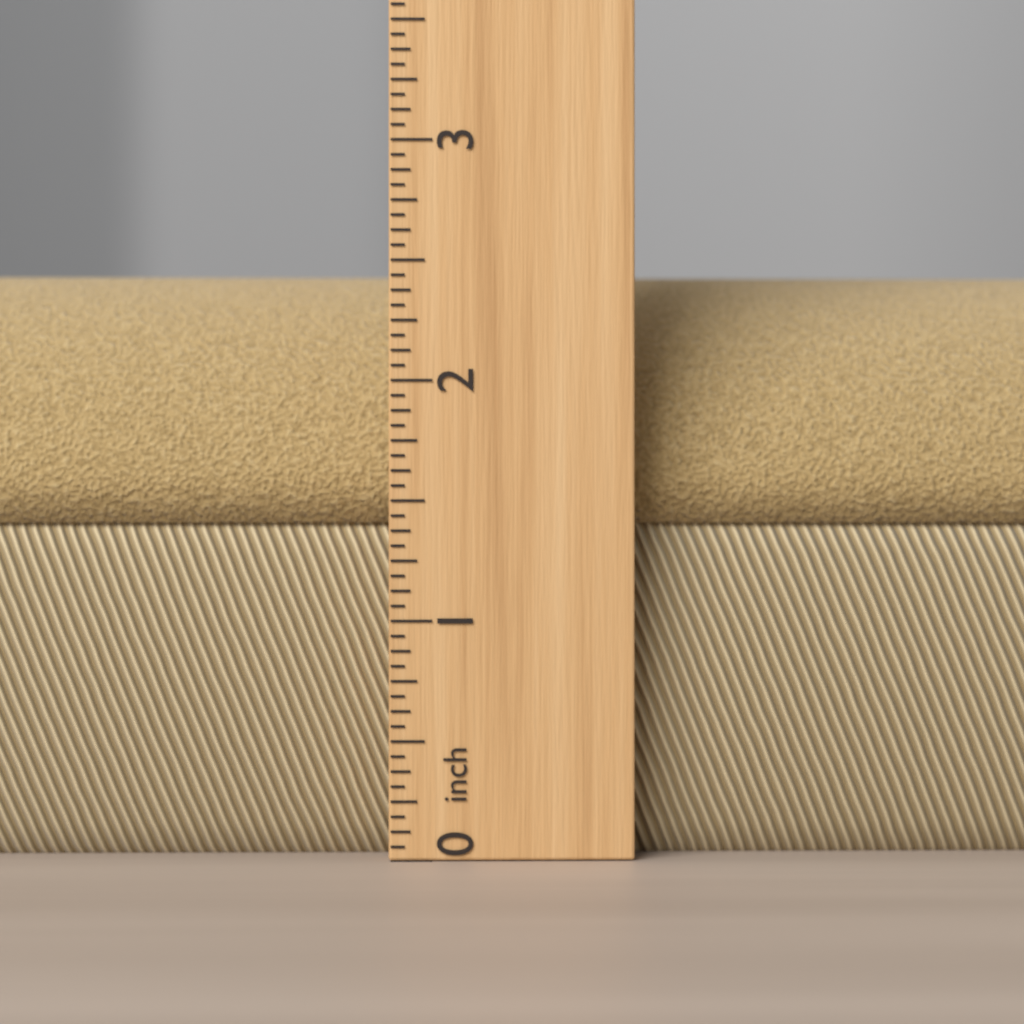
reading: 2.5625 inch
